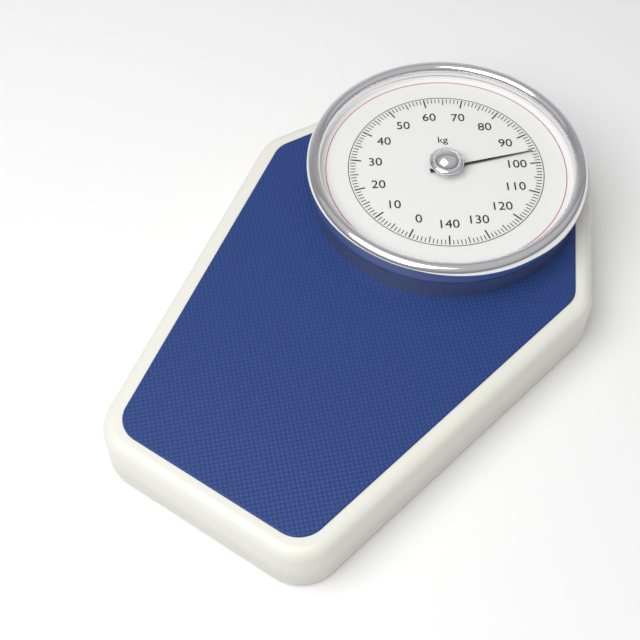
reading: 96 kg
